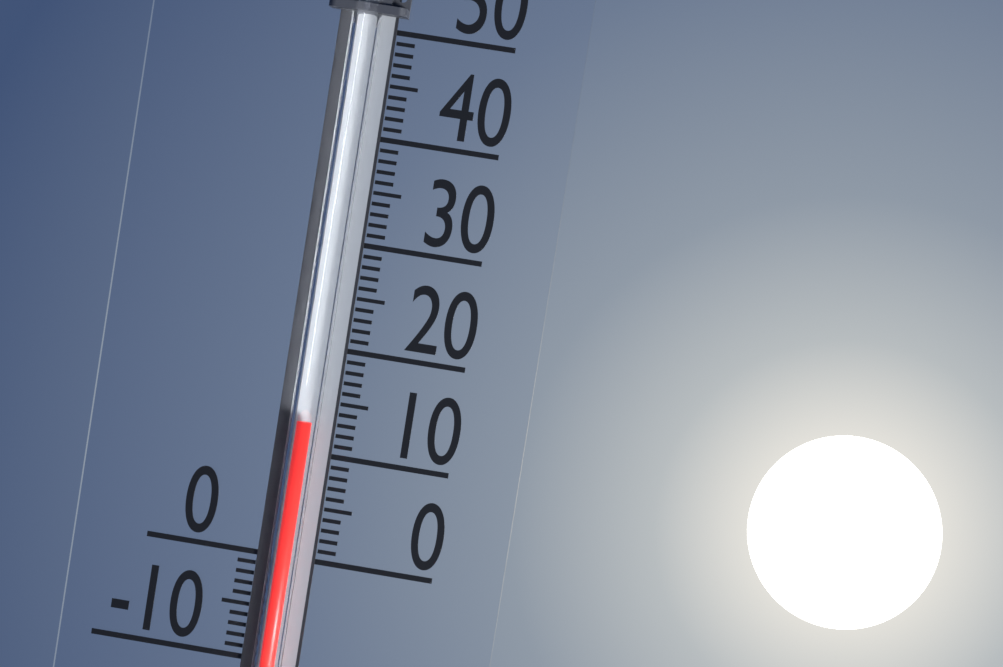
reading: 13 (no unit)
